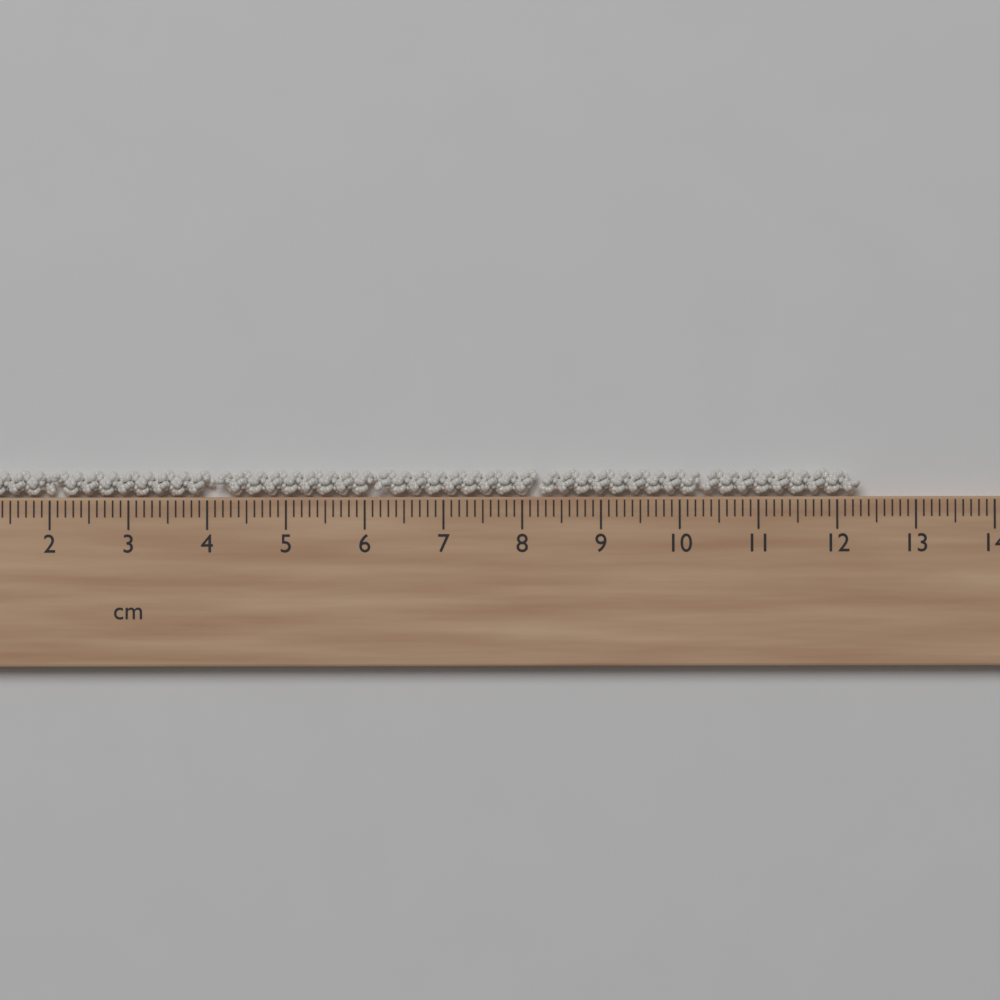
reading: 12.3 cm
